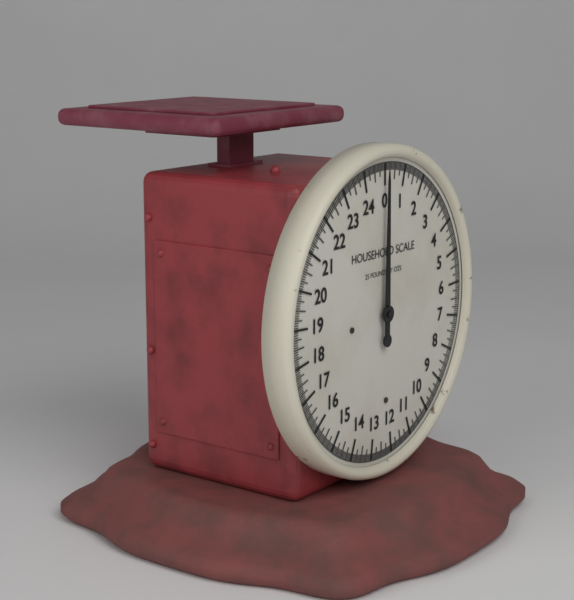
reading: 0.0000 lb
